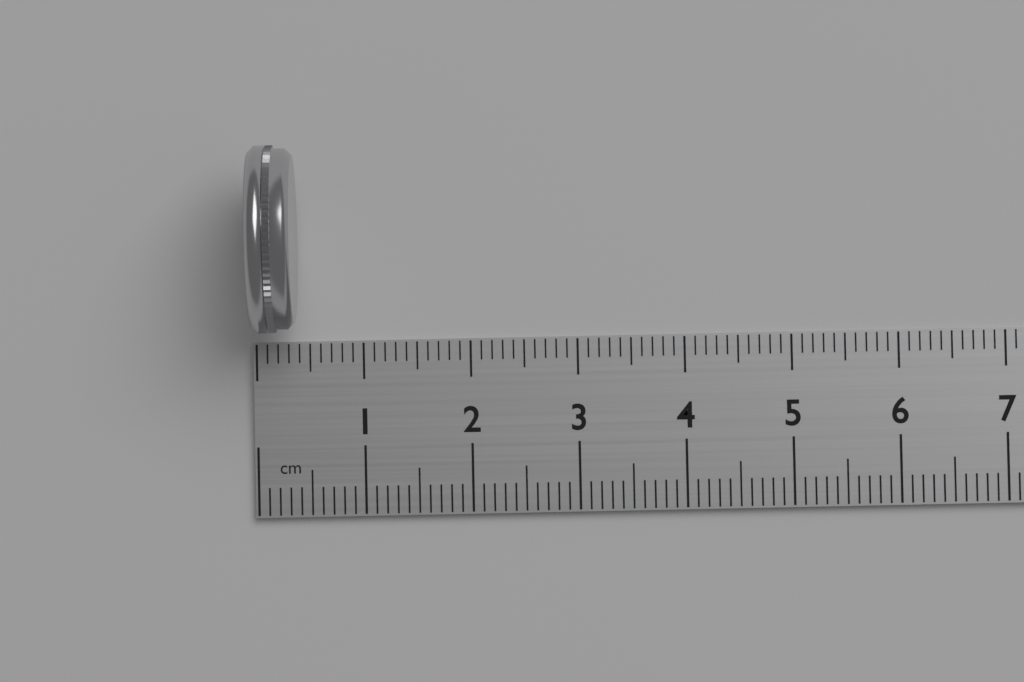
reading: 0.4 cm
